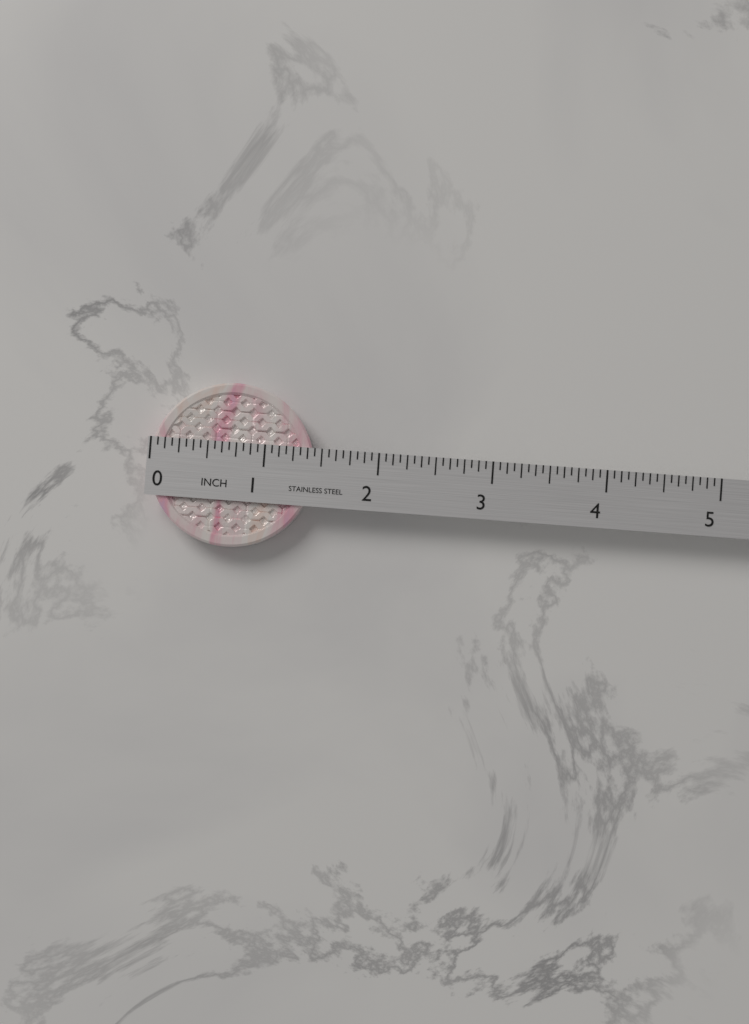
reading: 1.4375 in
